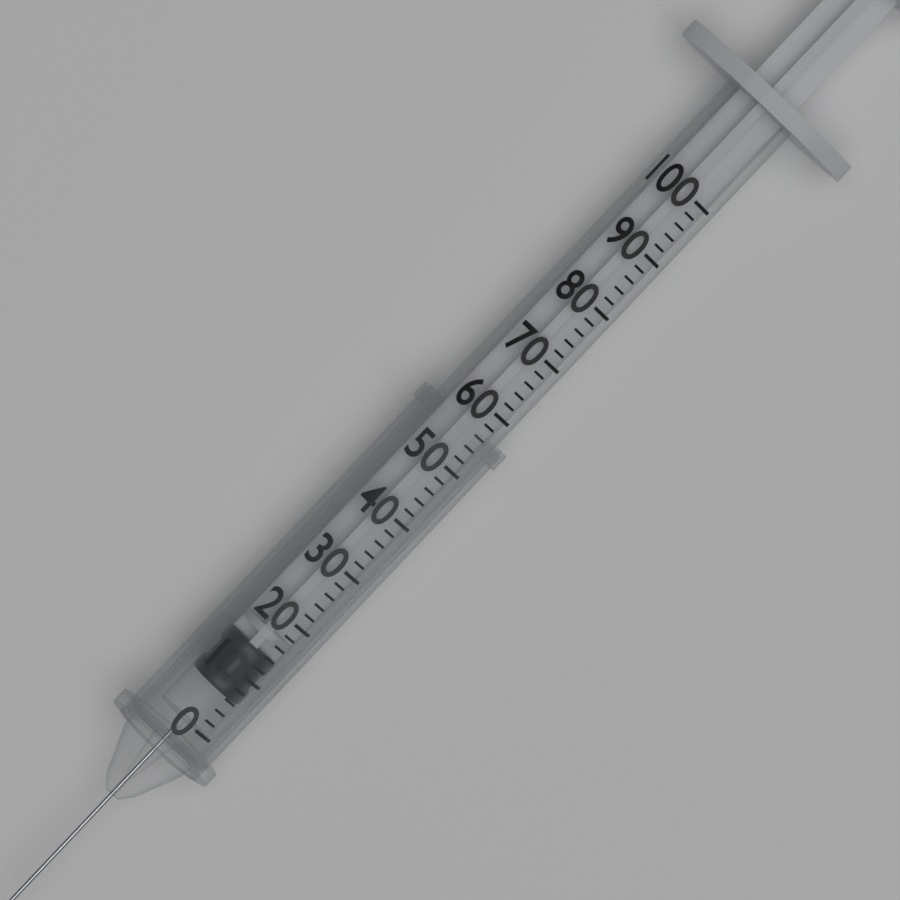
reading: 6 (no unit)
